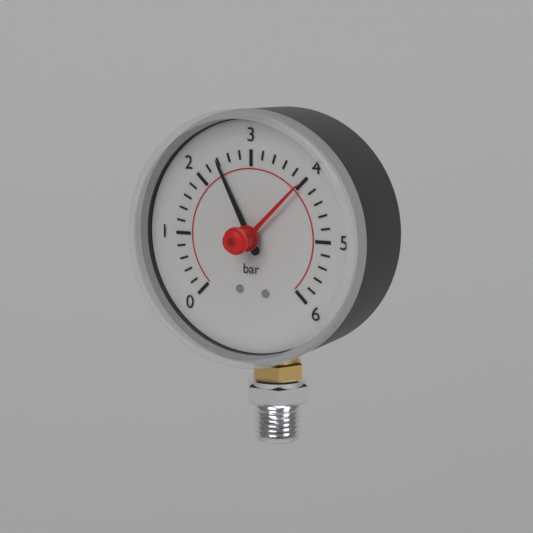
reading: 2.4 bar
